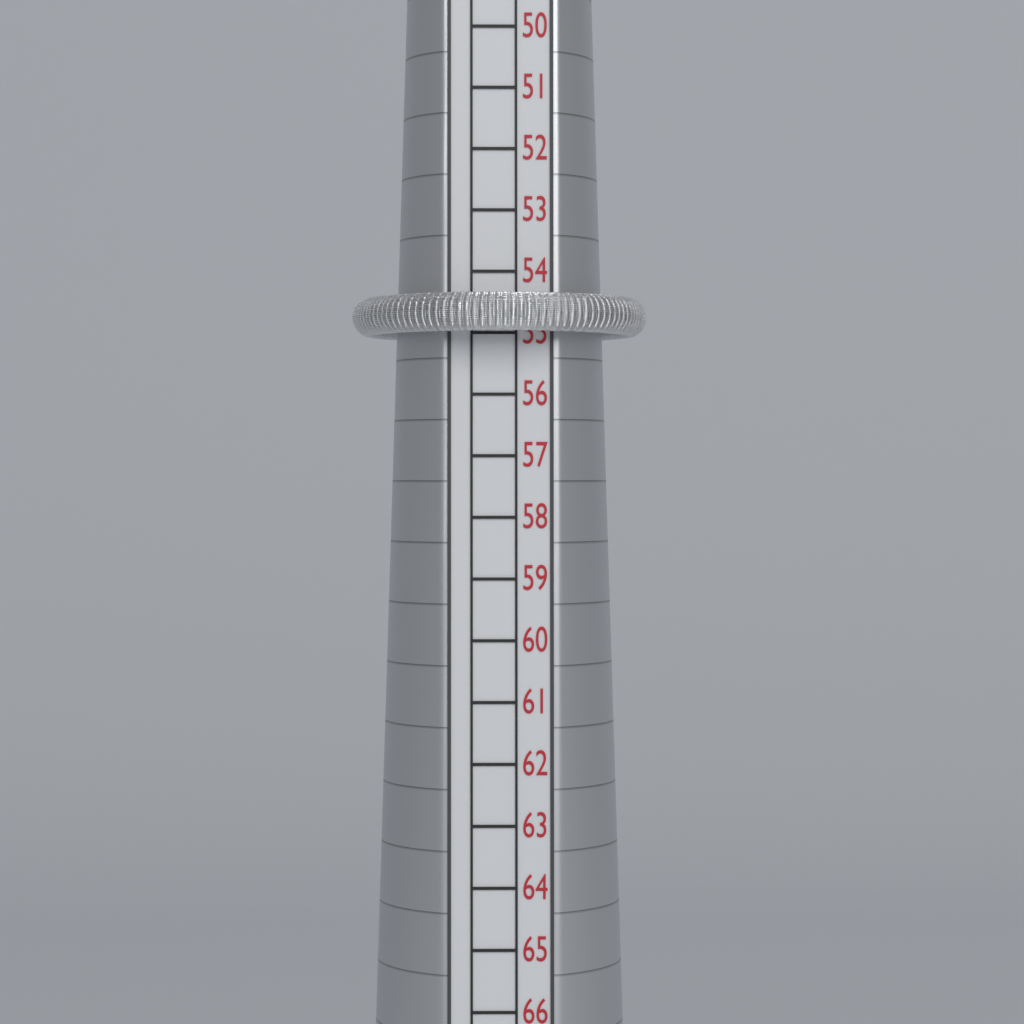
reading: 55 mm
